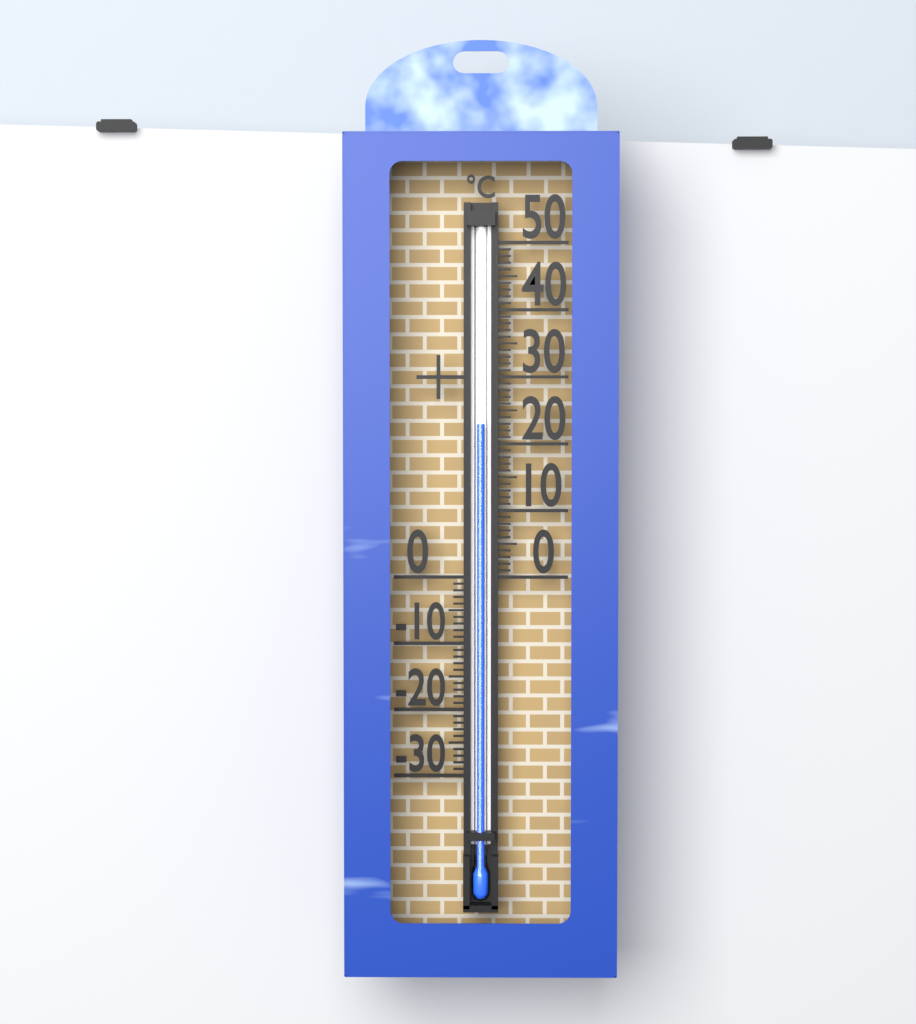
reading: 23 °C
